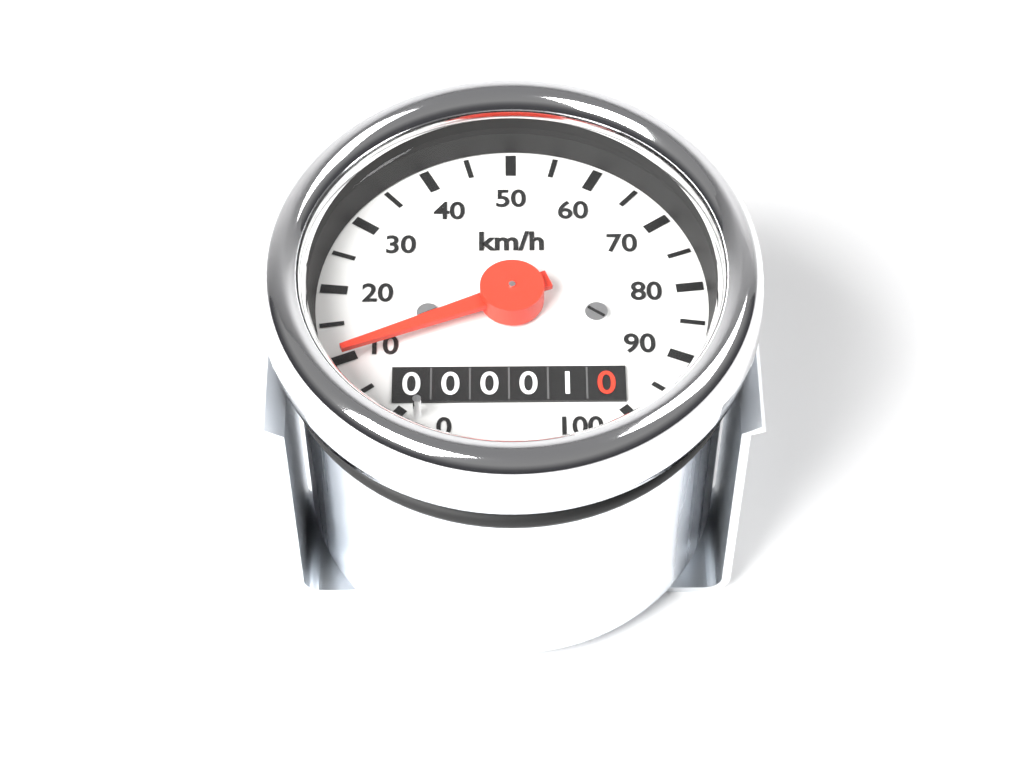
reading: 10 km/h
